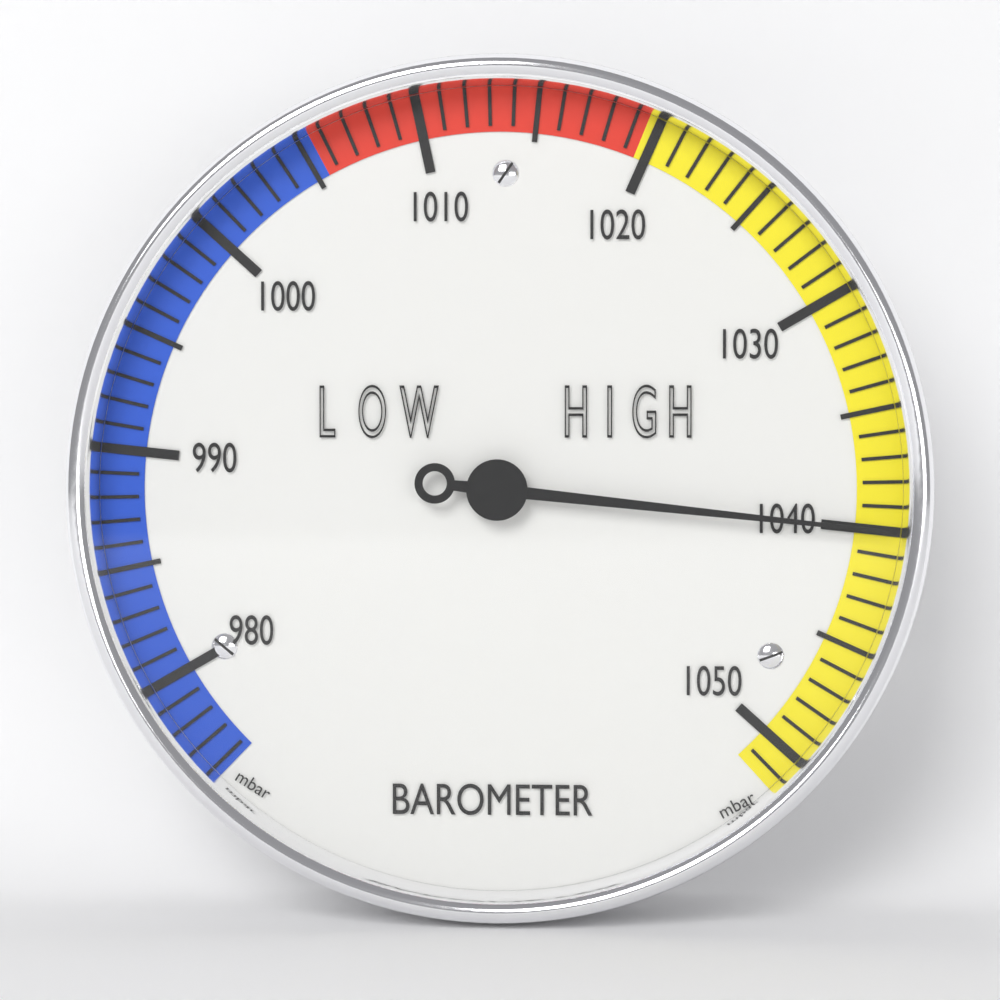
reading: 1040 mbar
